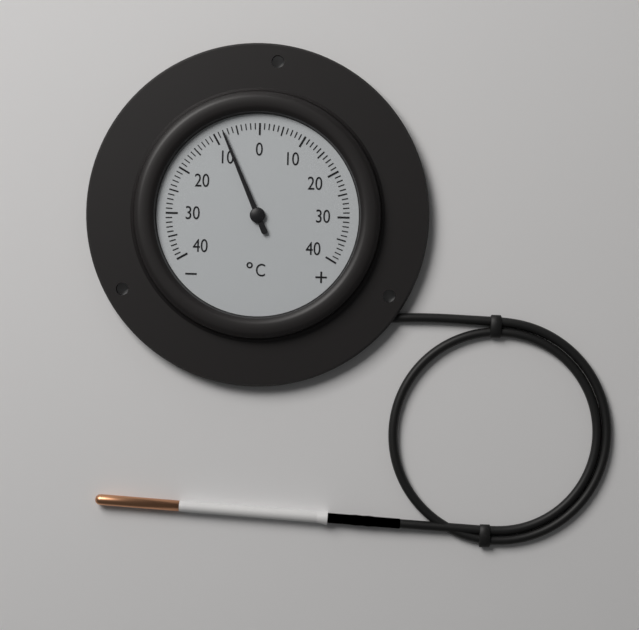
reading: -8 °C
